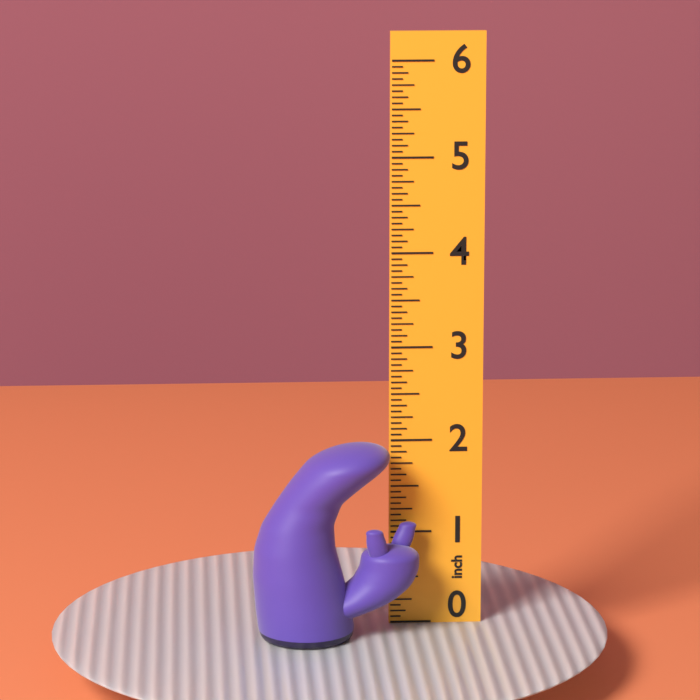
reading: 2.0625 inch
